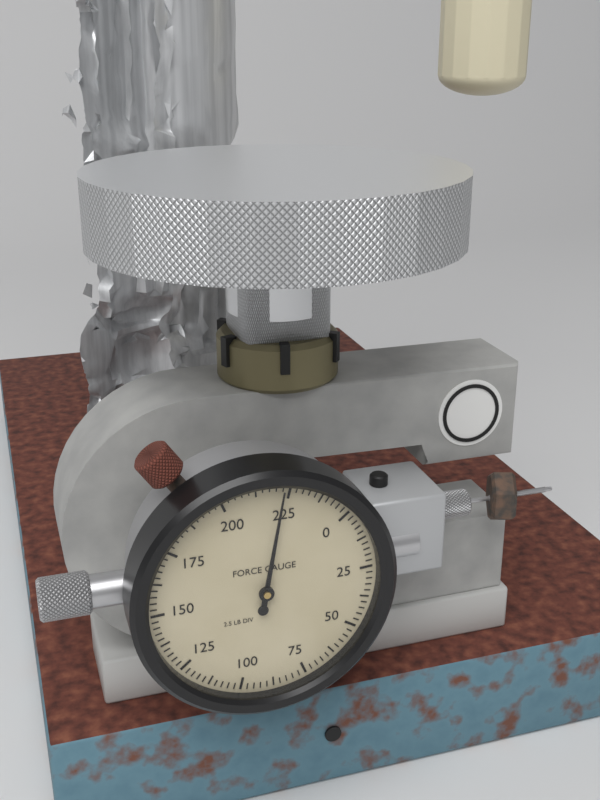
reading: 222.5 lb
